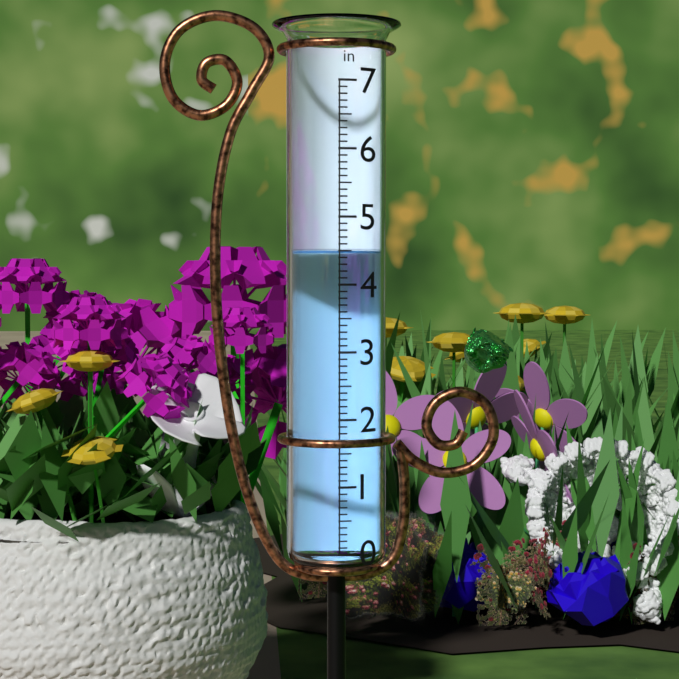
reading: 4.5 in
